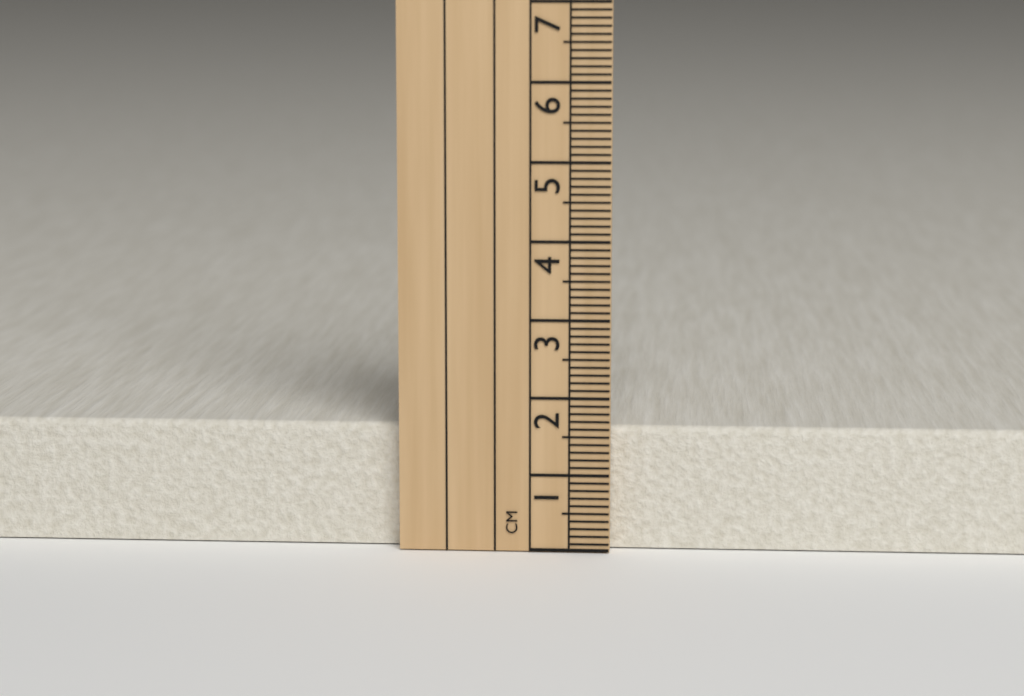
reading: 1.6 cm
